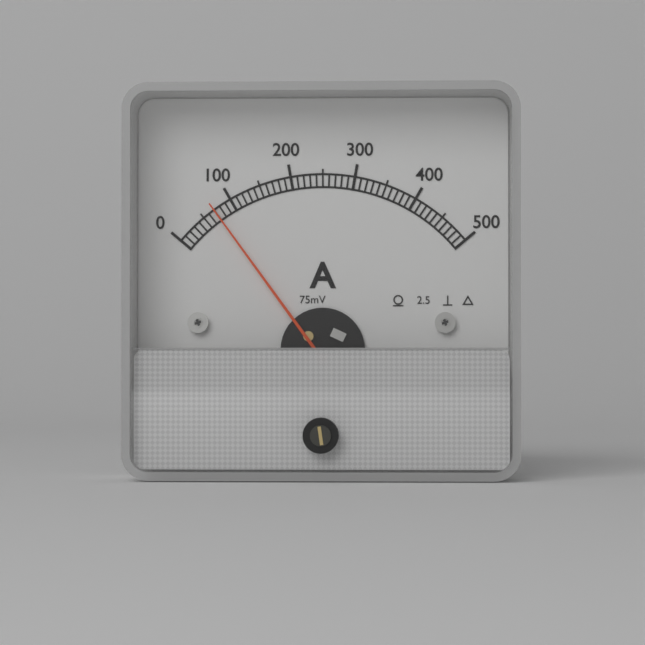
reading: 70 A
